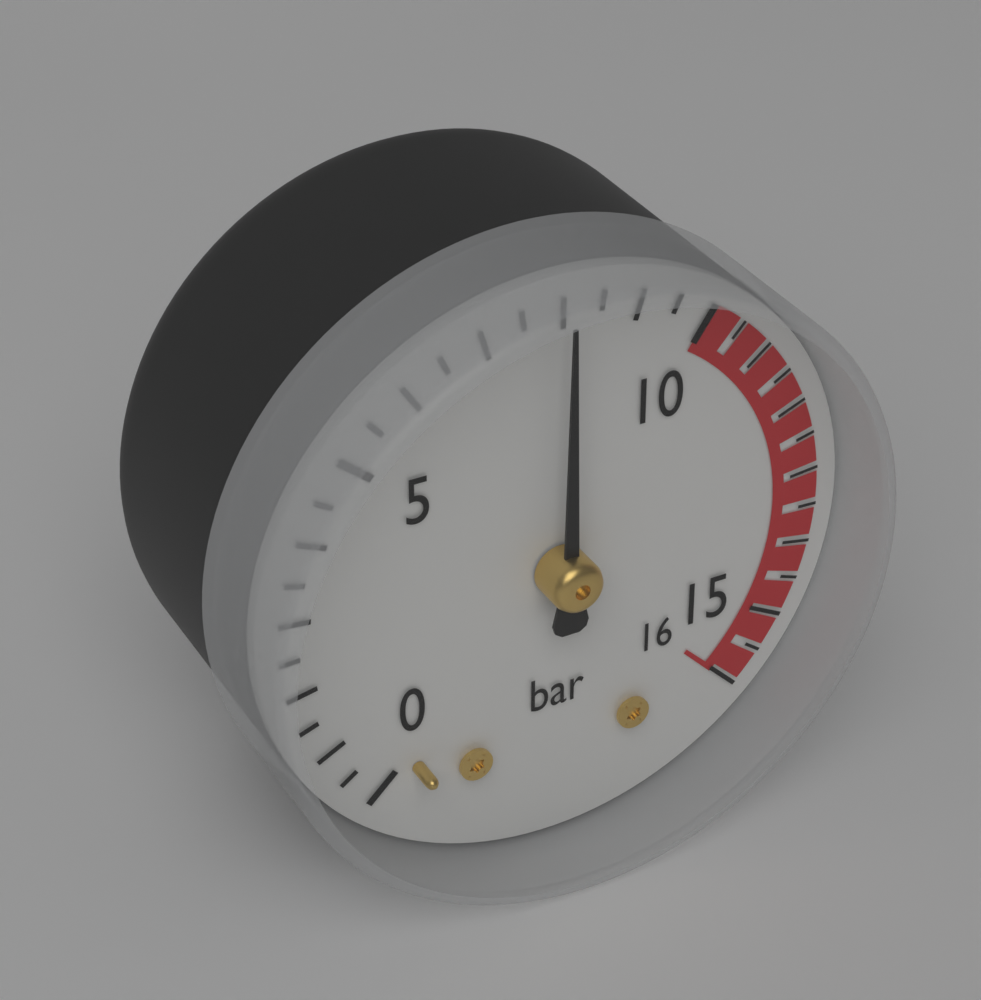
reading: 8.0 bar
